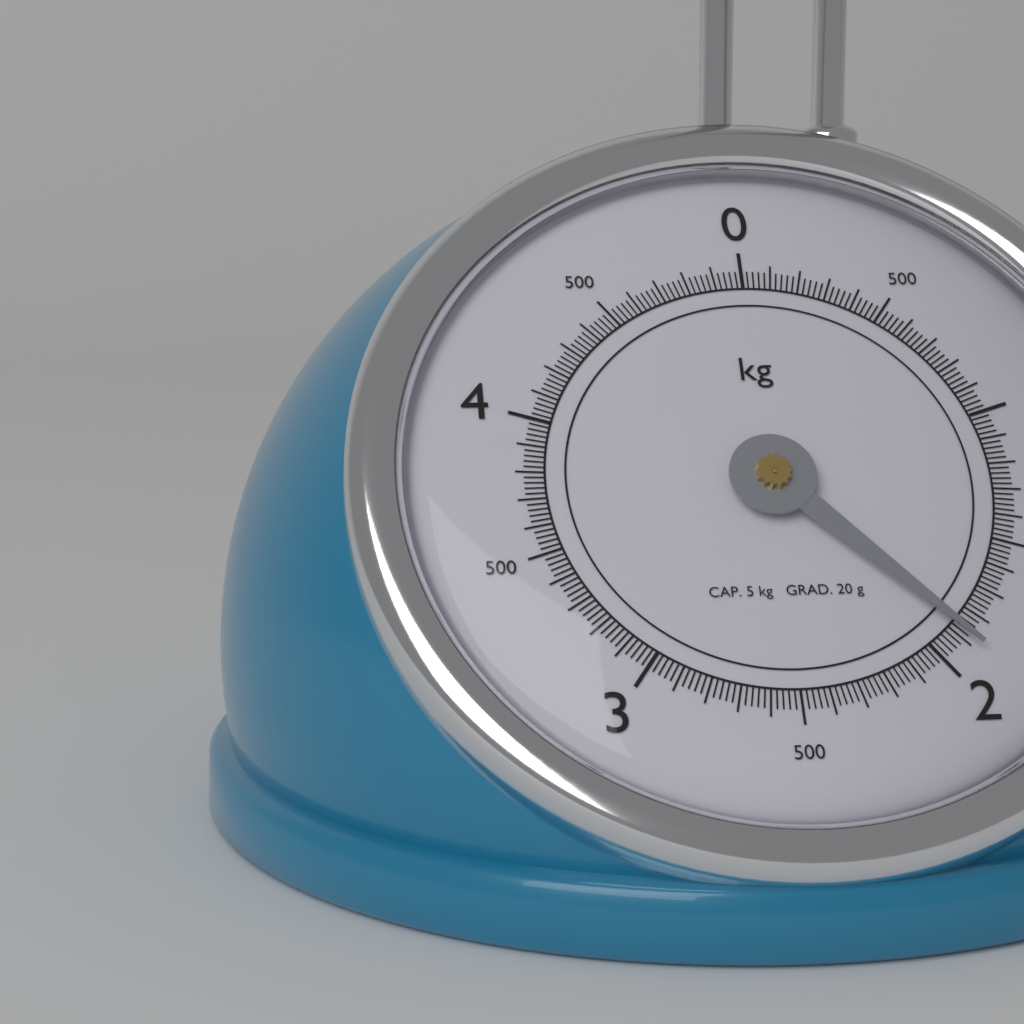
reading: 1.88 kg
